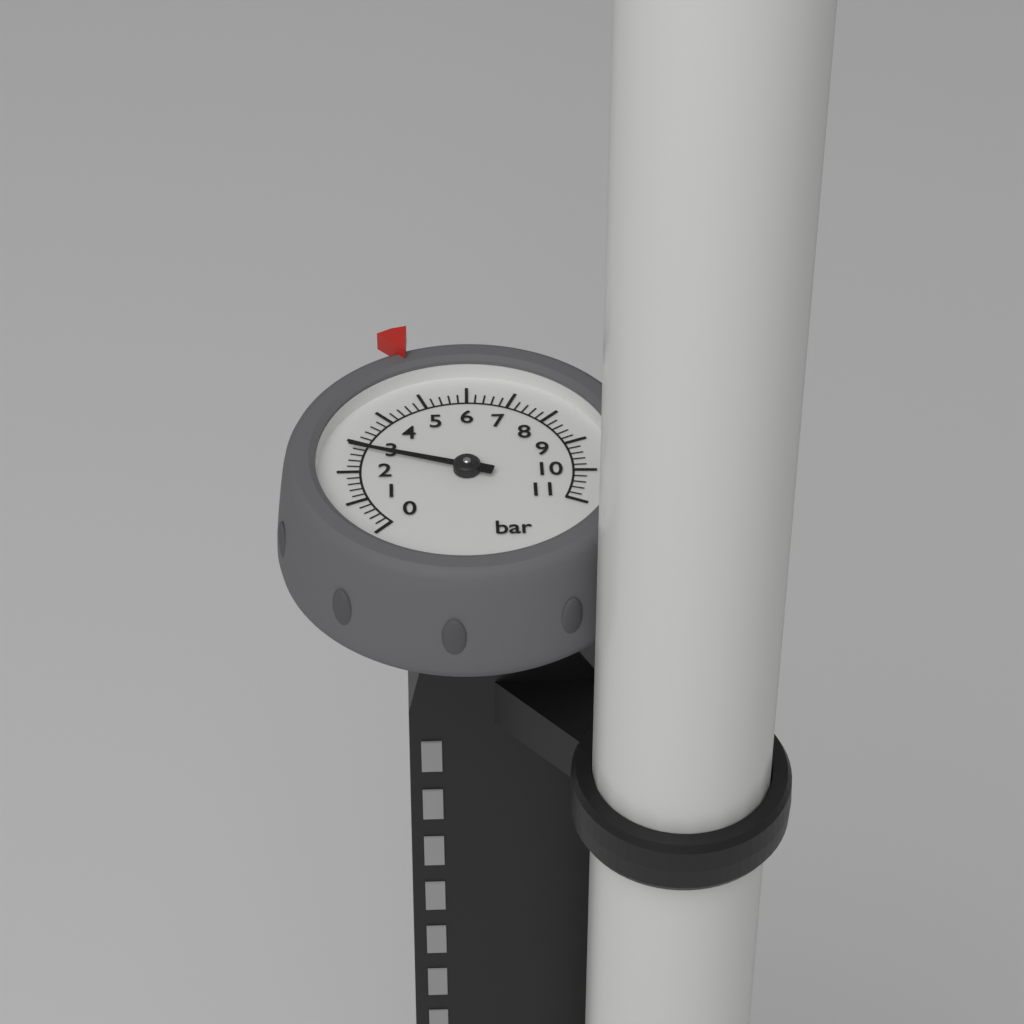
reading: 2.8 bar
